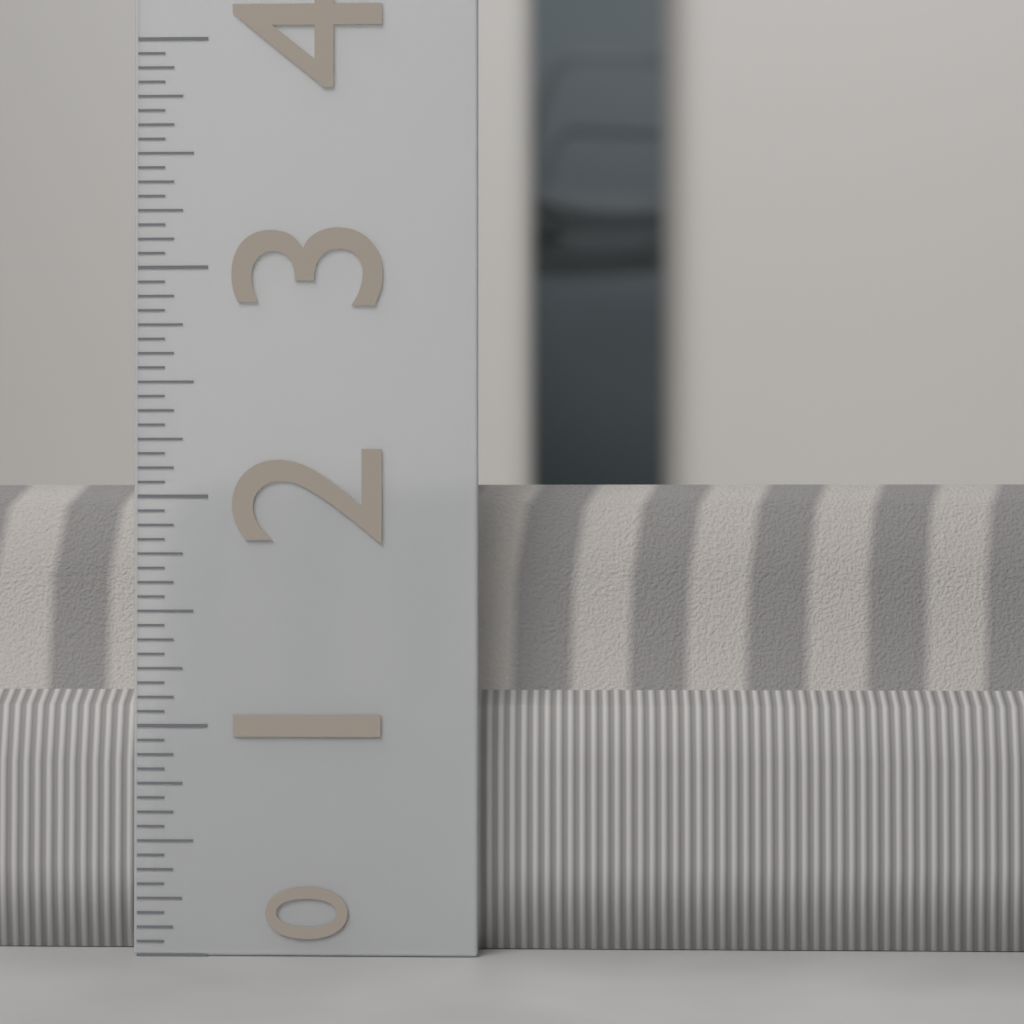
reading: 2.0625 (no unit)
